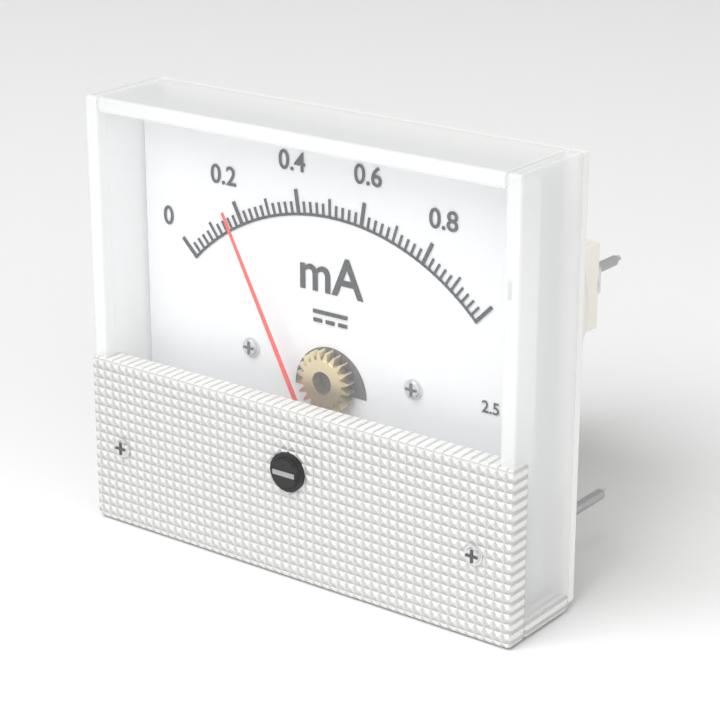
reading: 0.20 mA
